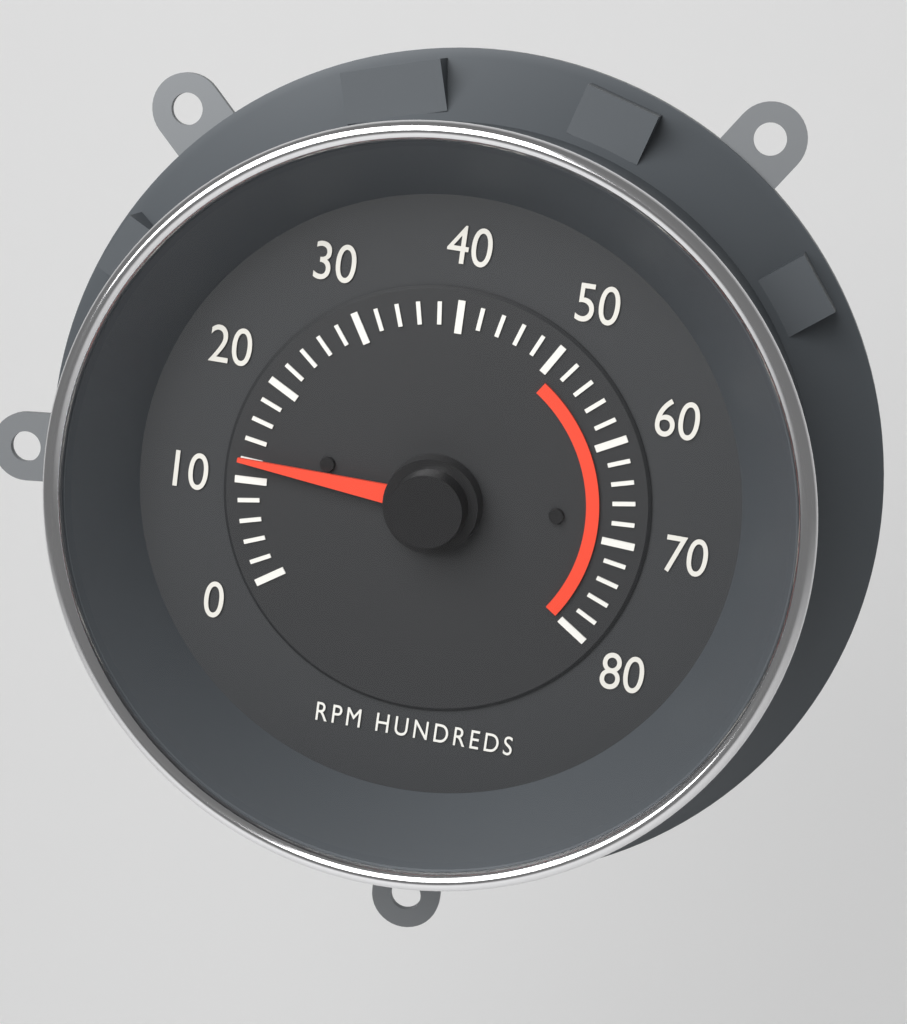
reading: 1200 RPM
